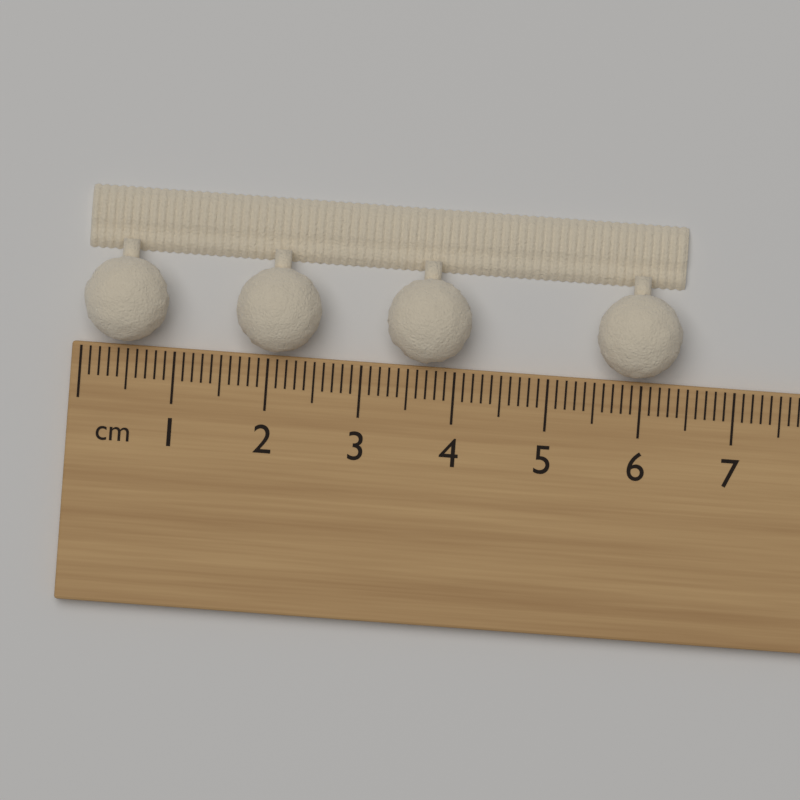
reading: 6.4 cm
